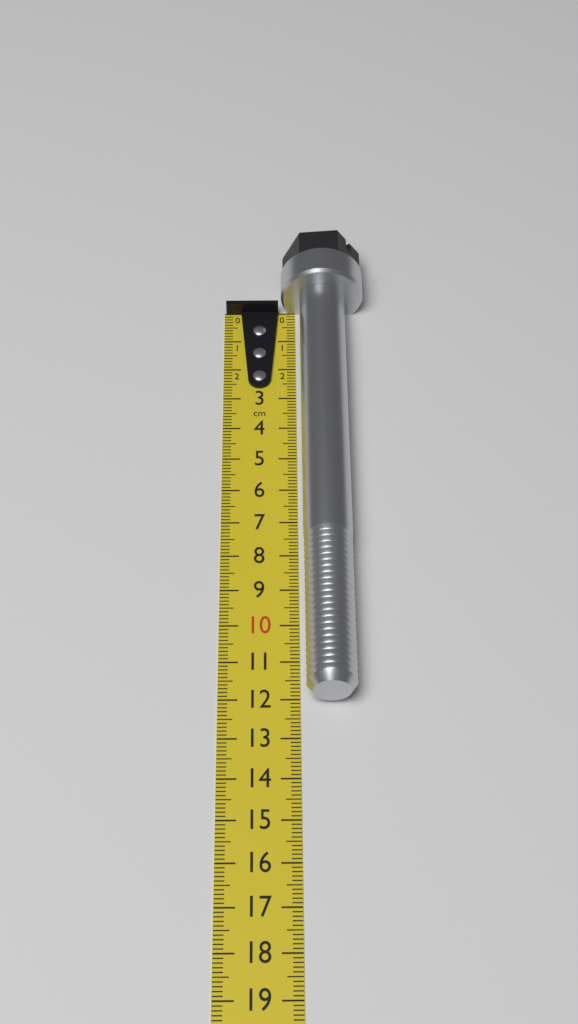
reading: 12.1 cm
